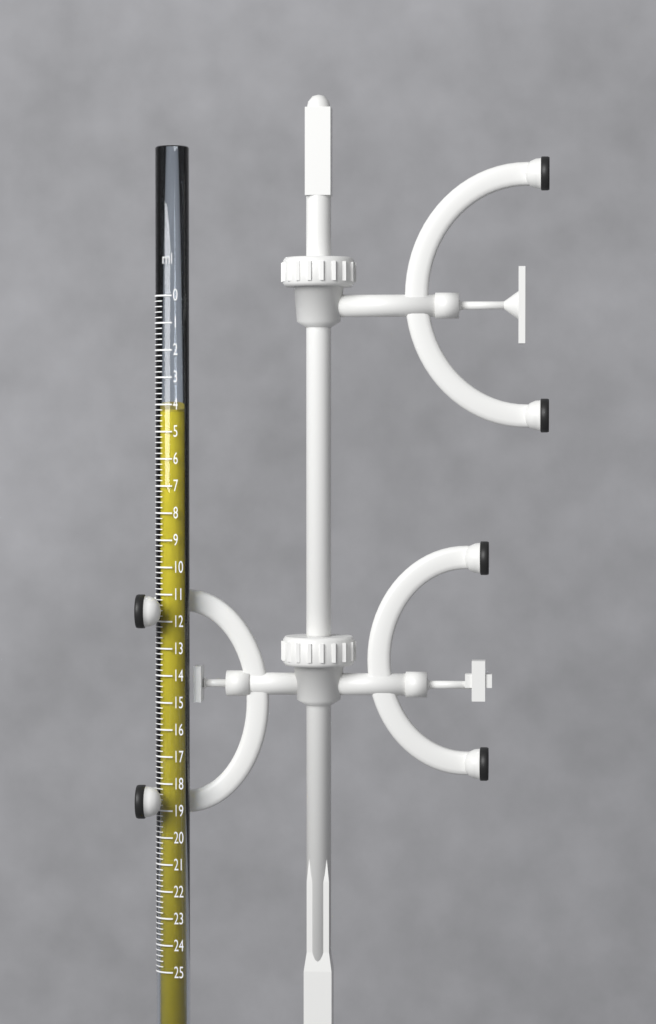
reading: 4.2 ml
